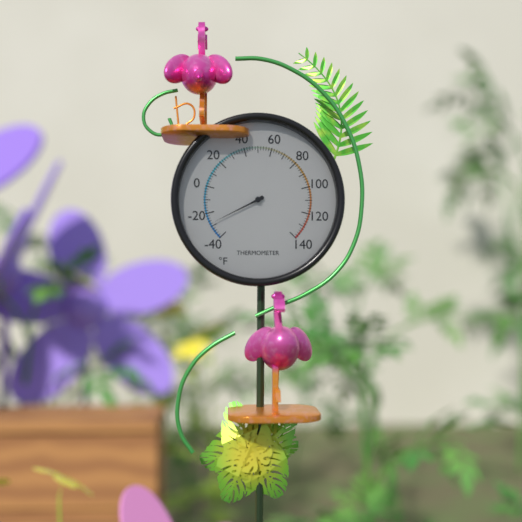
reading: -28 °F
